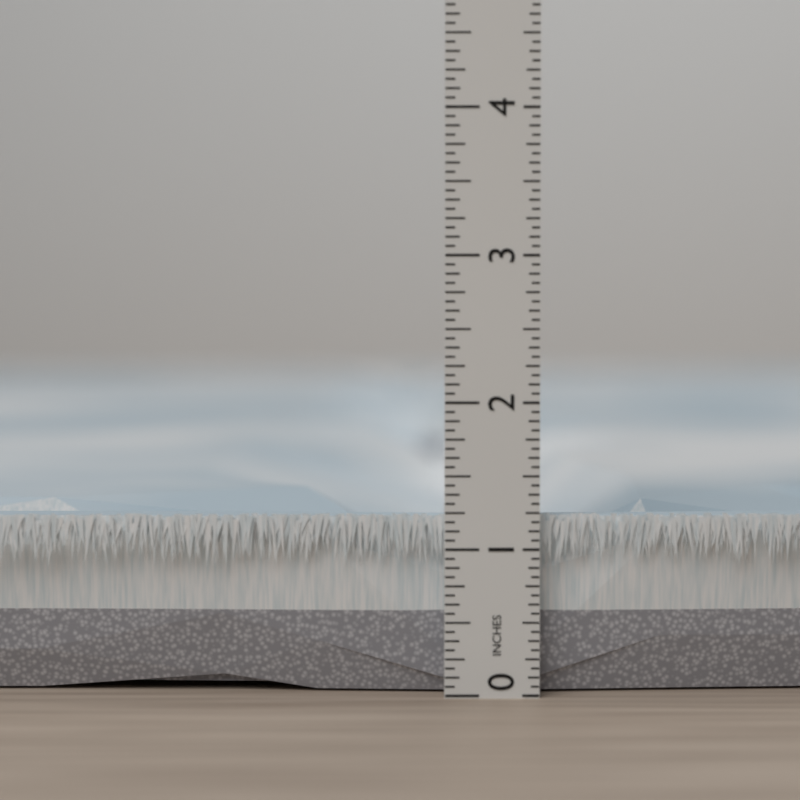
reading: 1.2500 in
